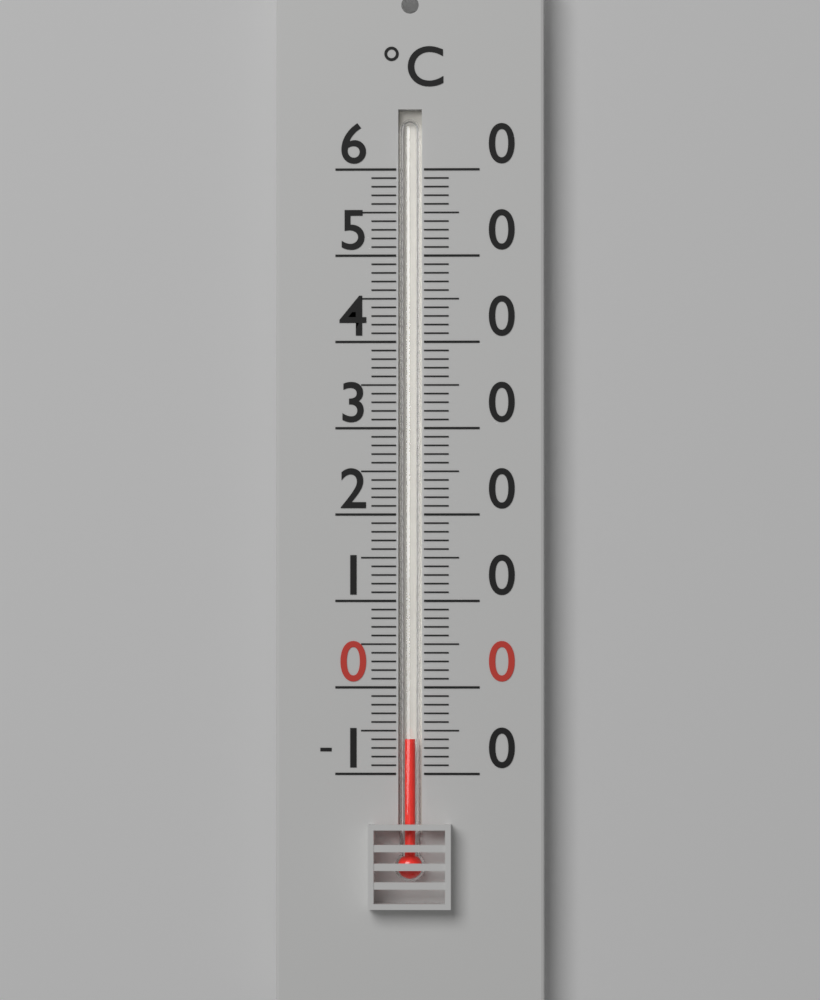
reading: -6 °C
